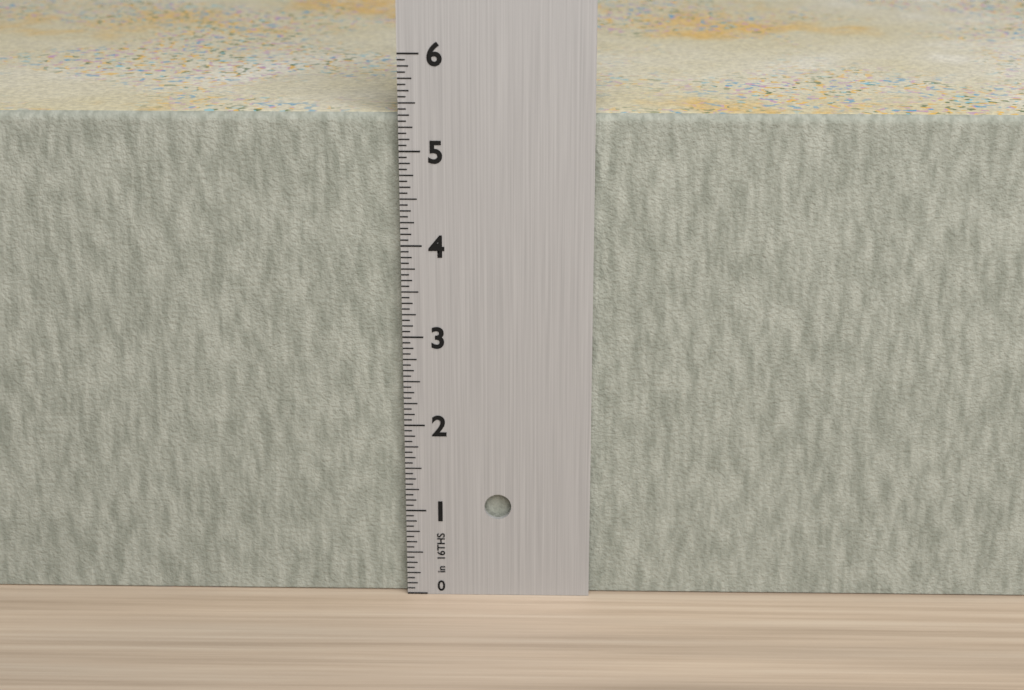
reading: 5.3750 in
